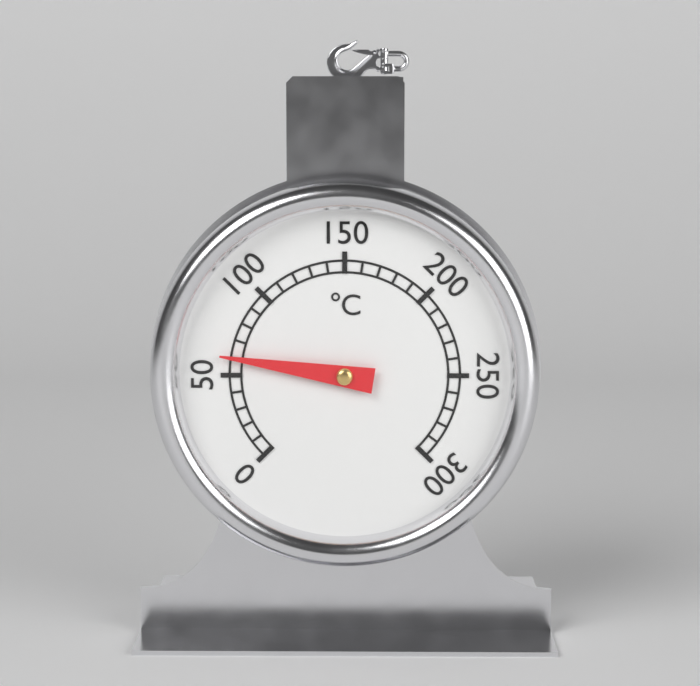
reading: 60 °C
